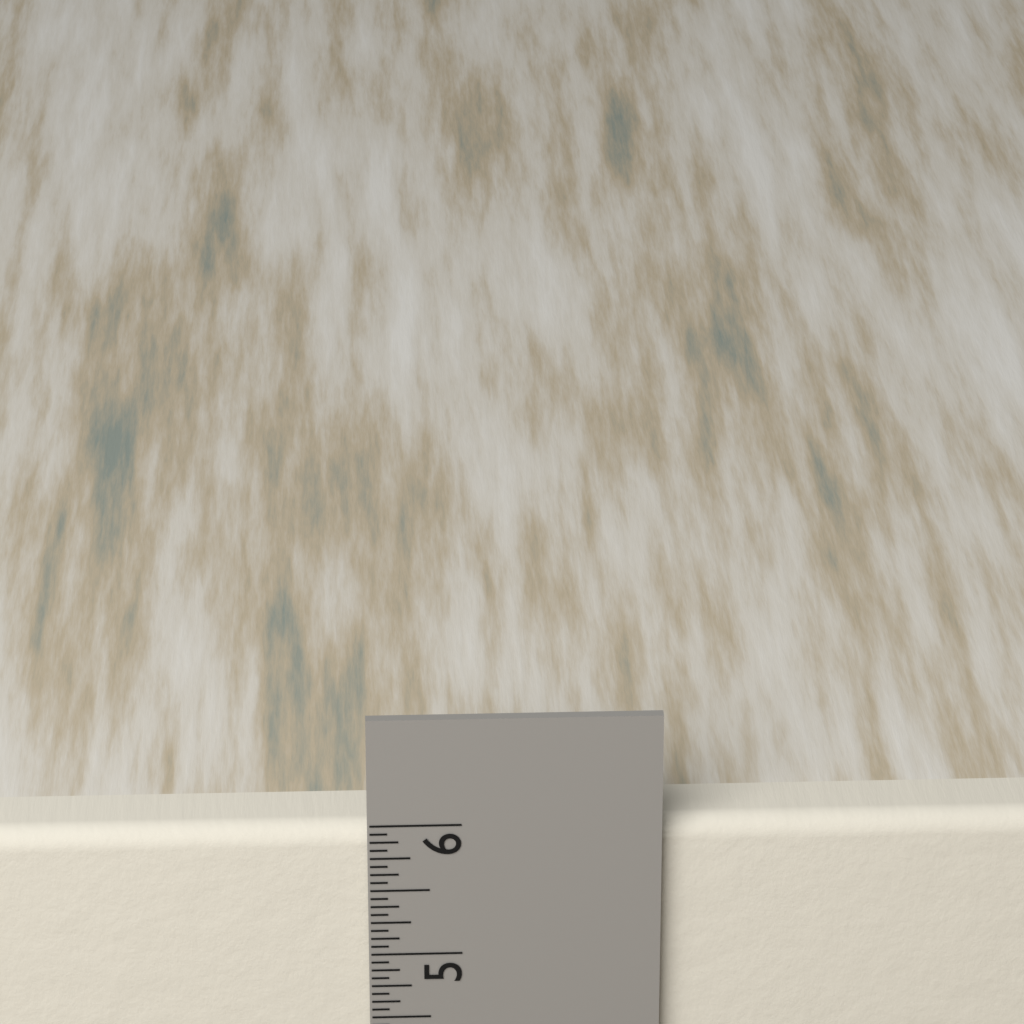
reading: 5.9375 in
